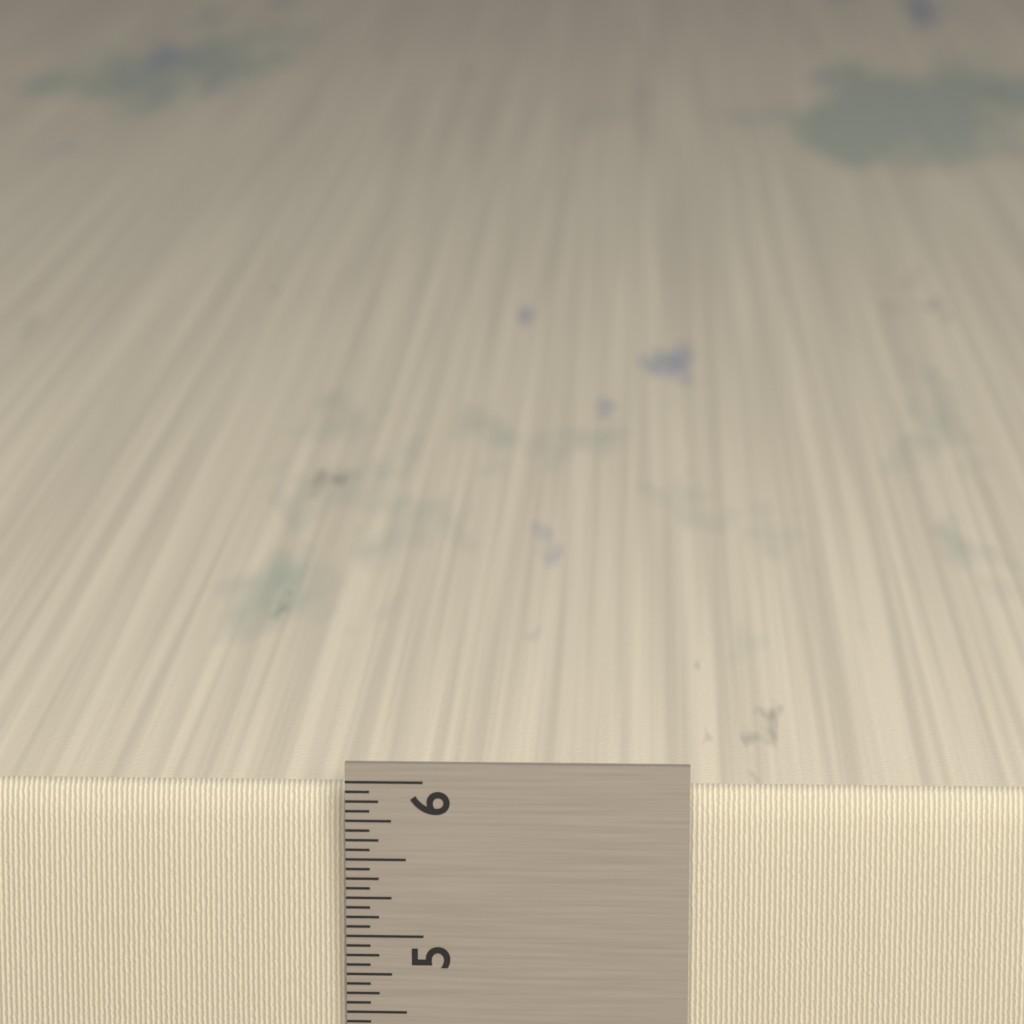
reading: 5.9375 in
